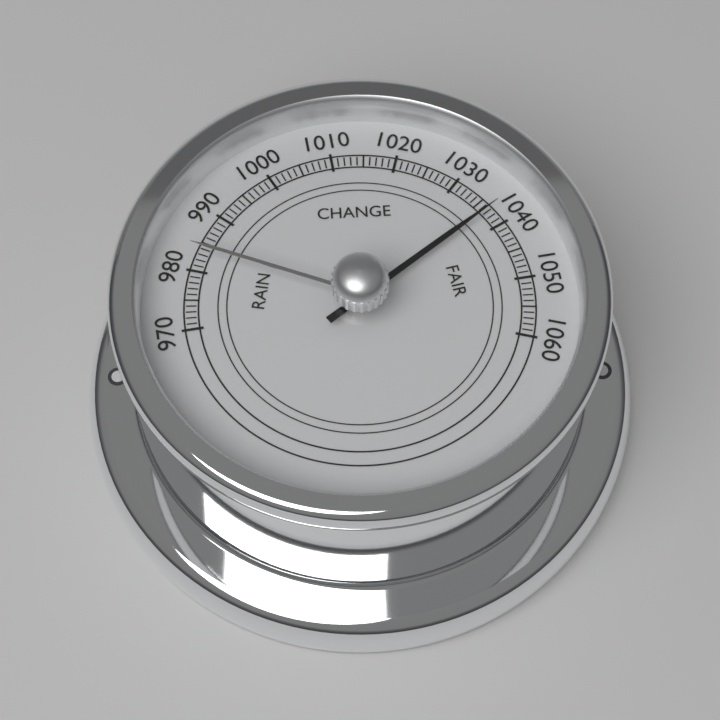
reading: 1037 (no unit)
